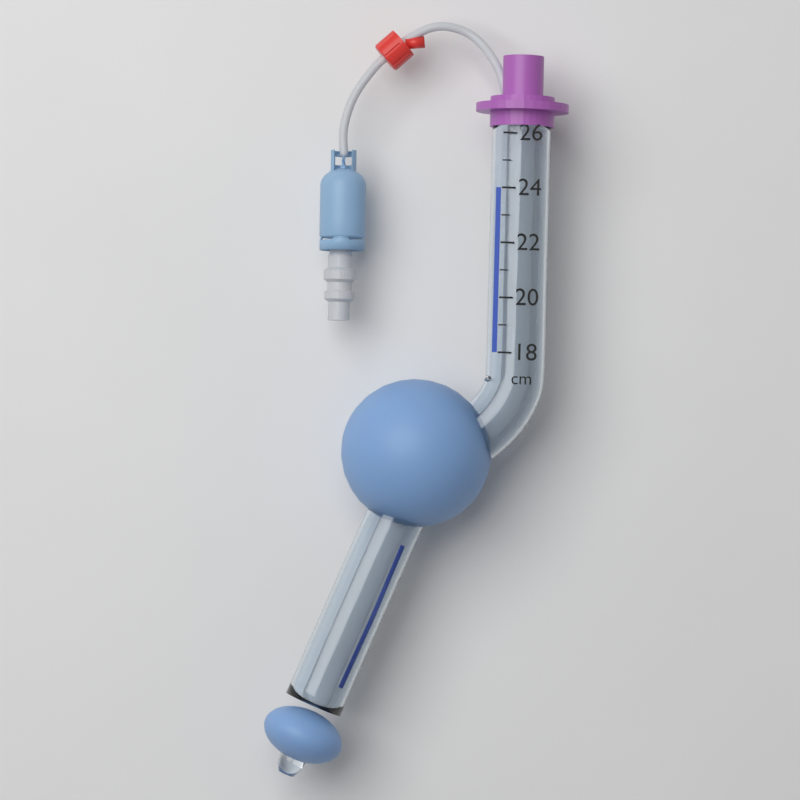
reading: 24 cm
